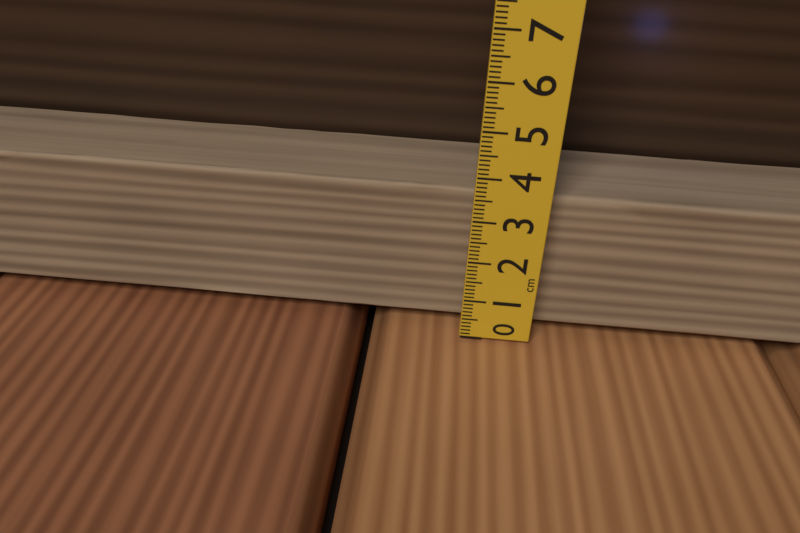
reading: 3.6 cm
